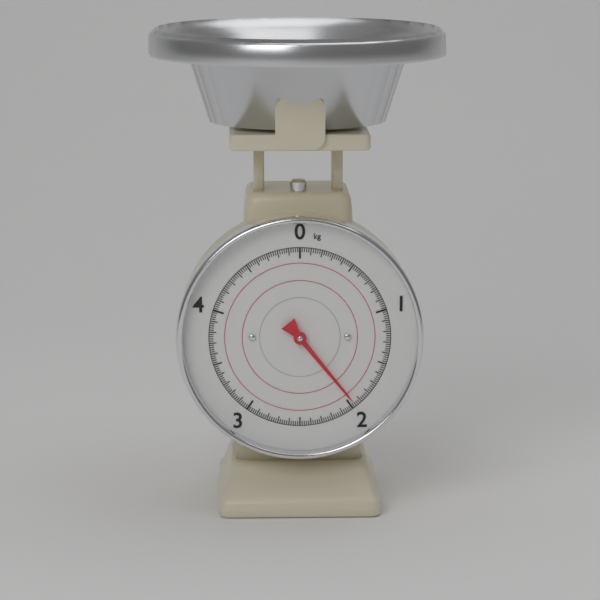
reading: 1.96 kg
